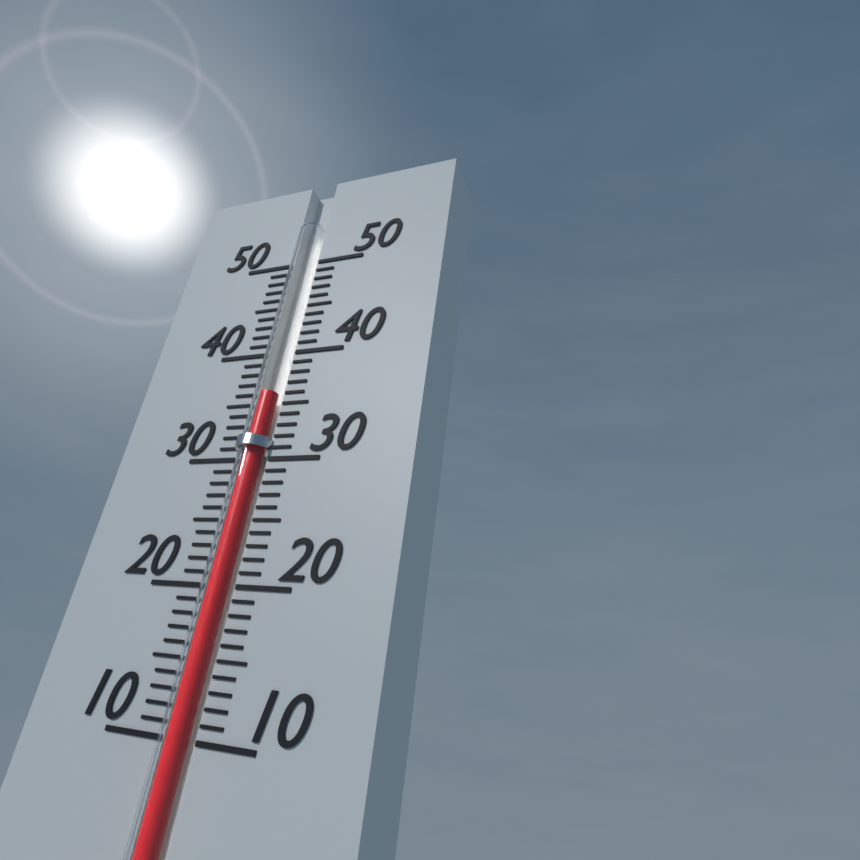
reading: 36 (no unit)
